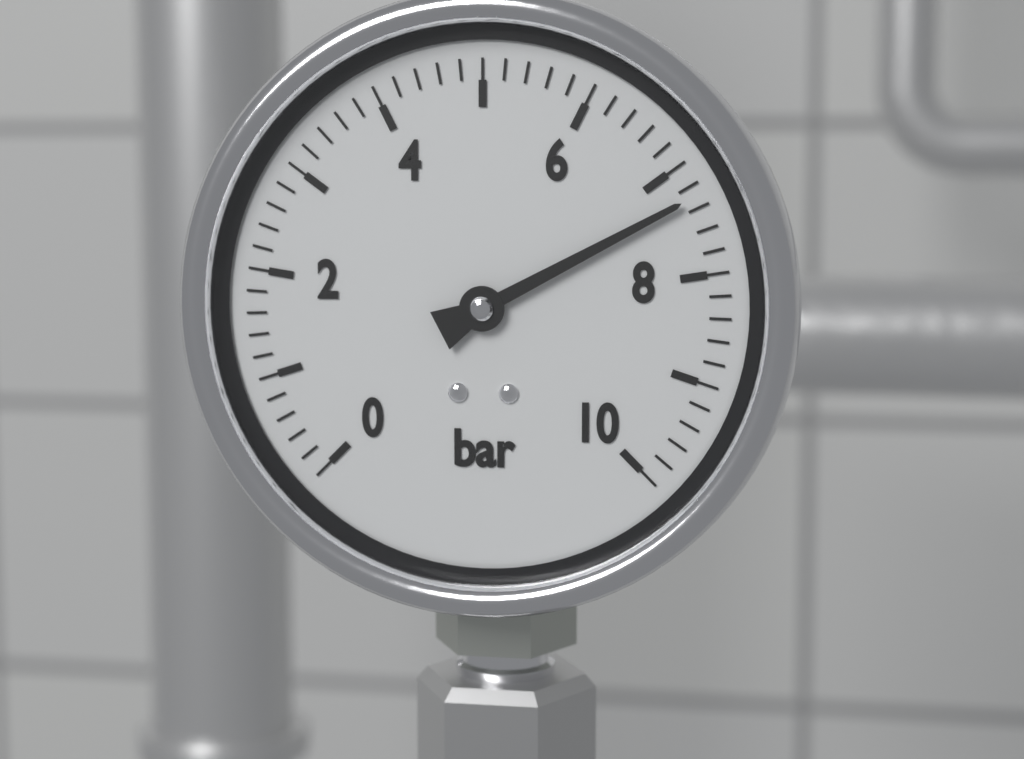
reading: 7.3 bar
